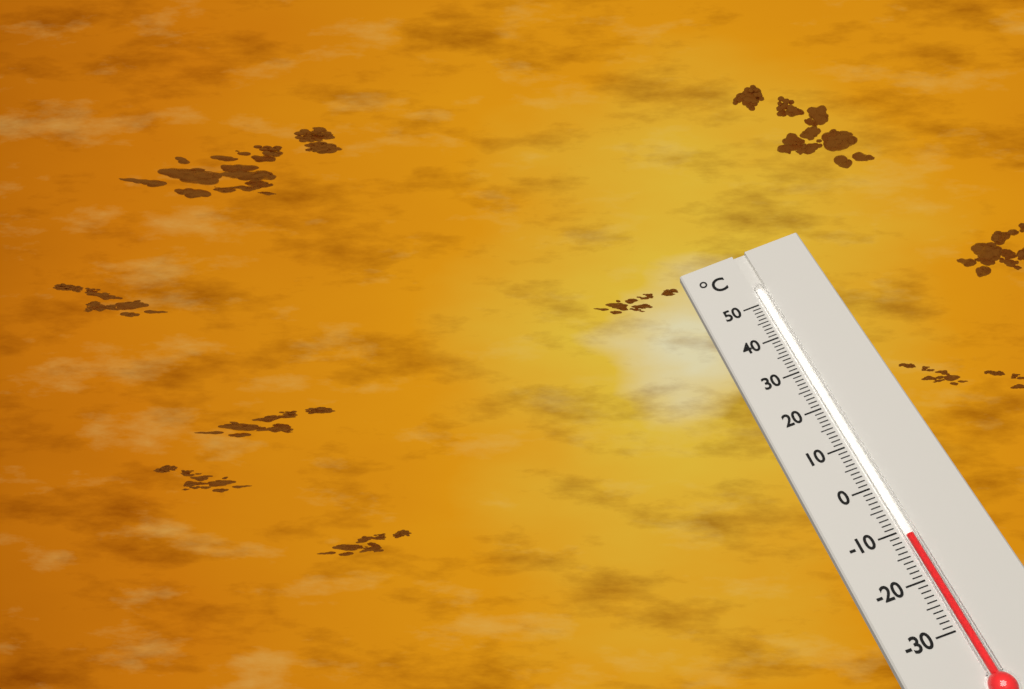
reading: -11 °C
